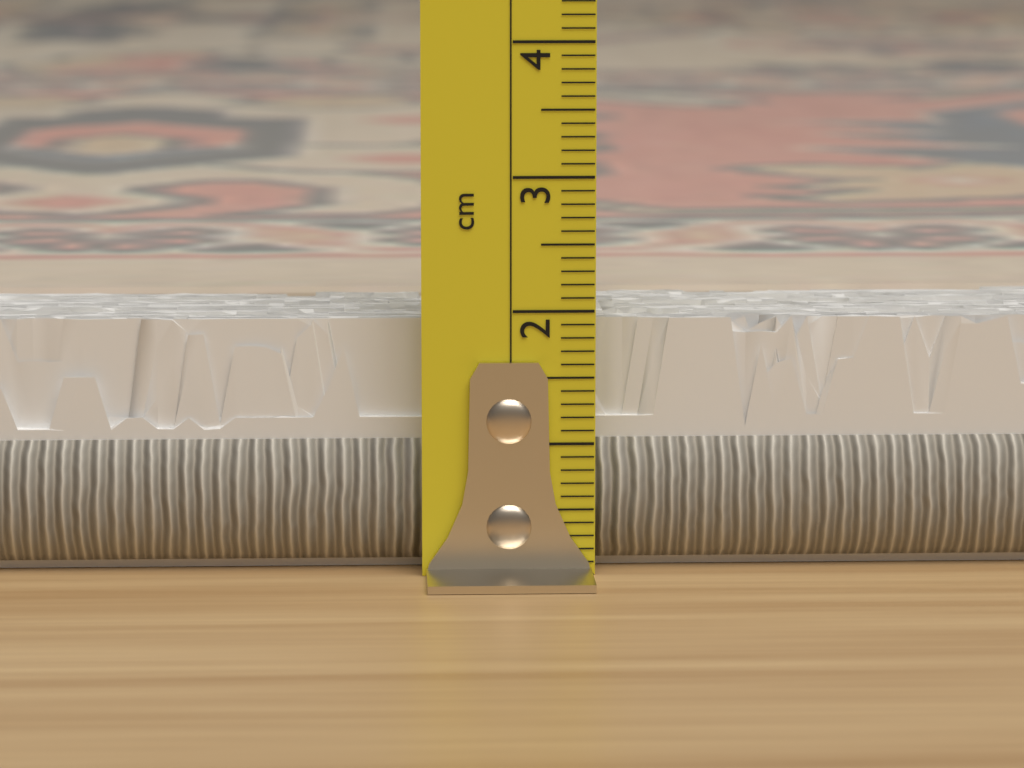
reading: 1.9 cm
